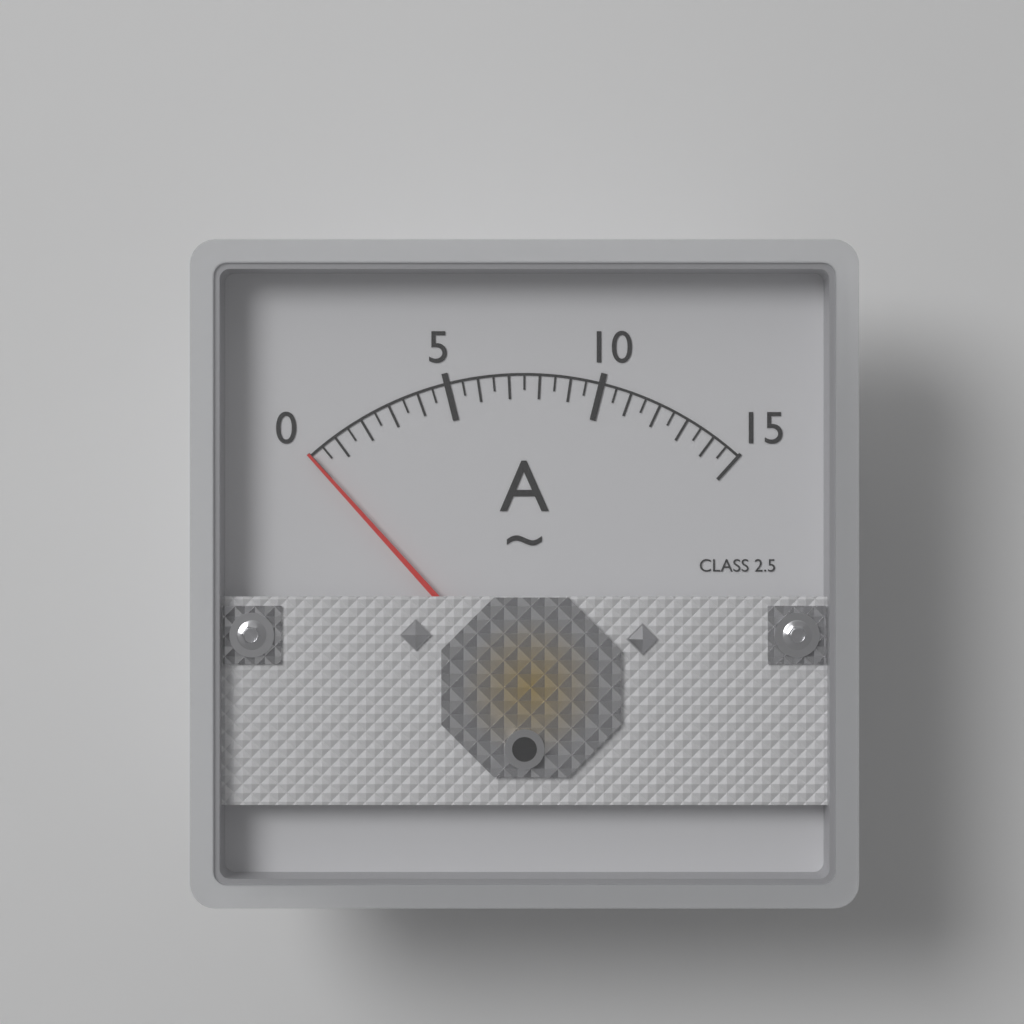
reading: 0.0 A
